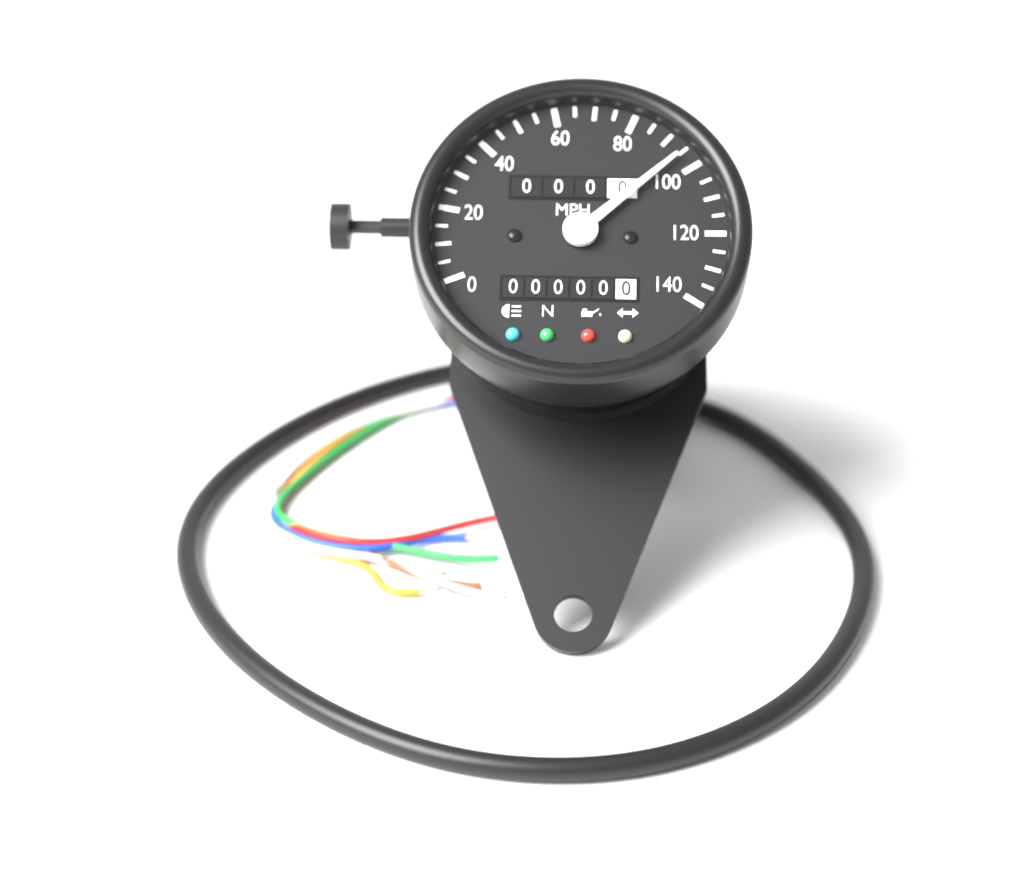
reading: 95 mph
